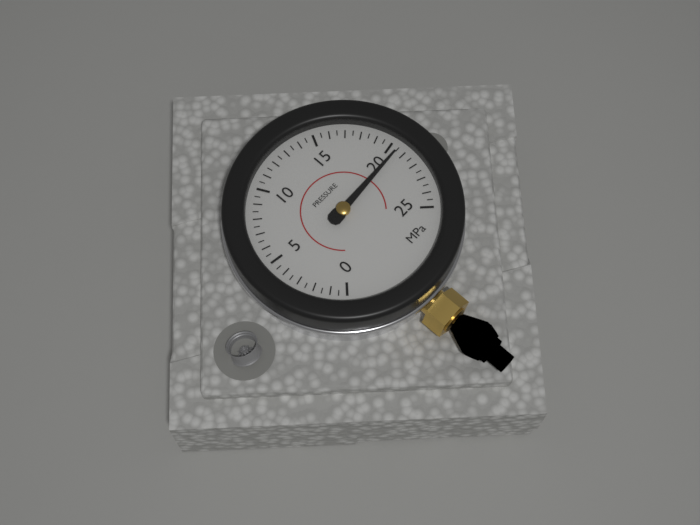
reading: 20.5 MPa
